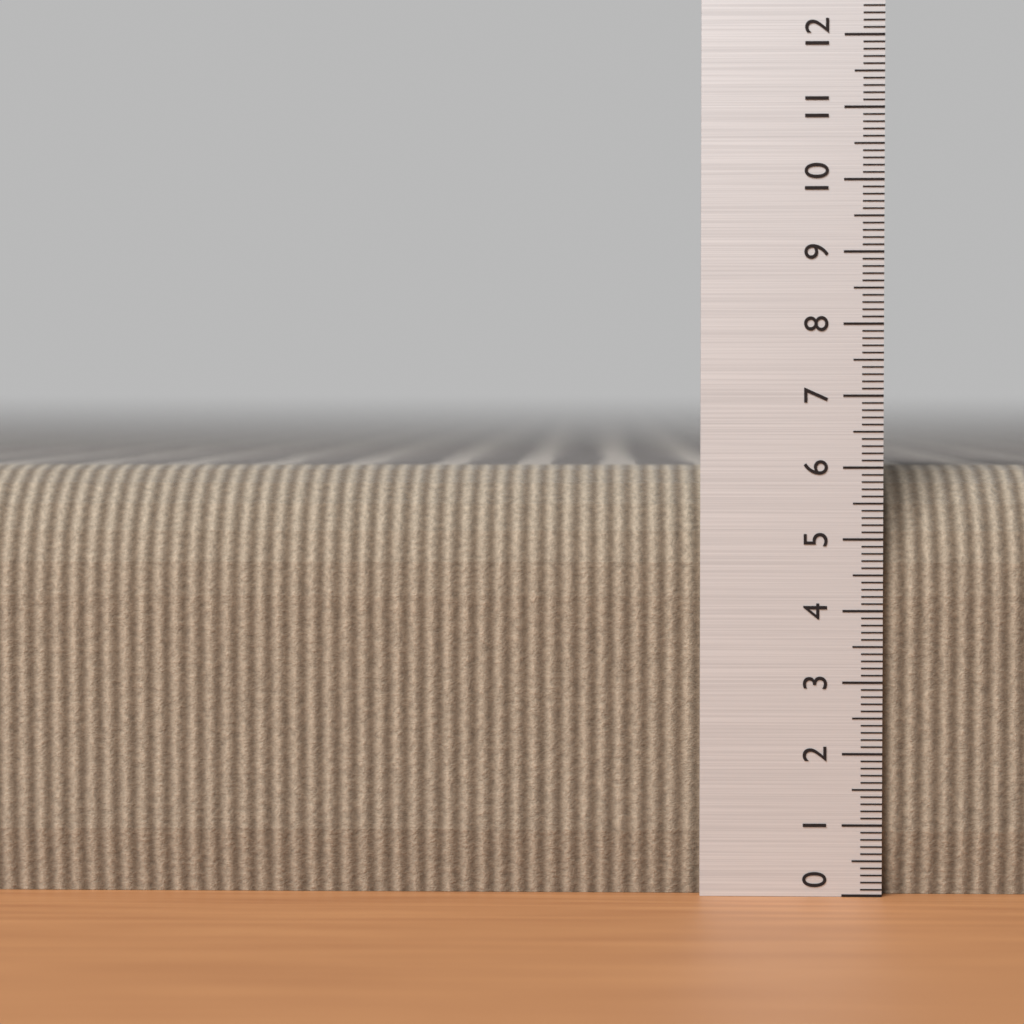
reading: 6.0 (no unit)
